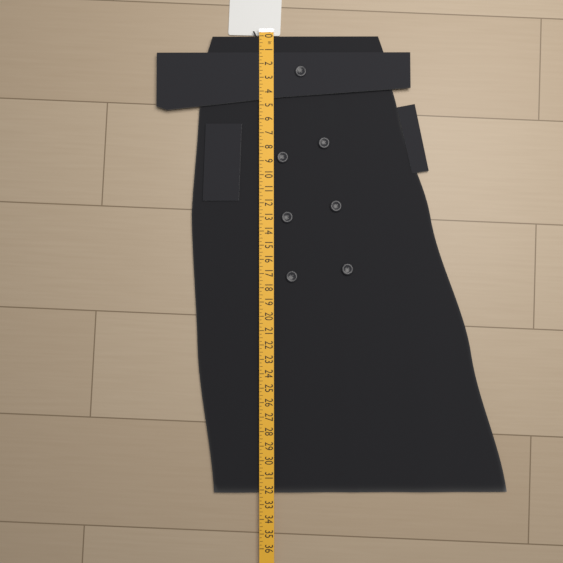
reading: 32.25 in
